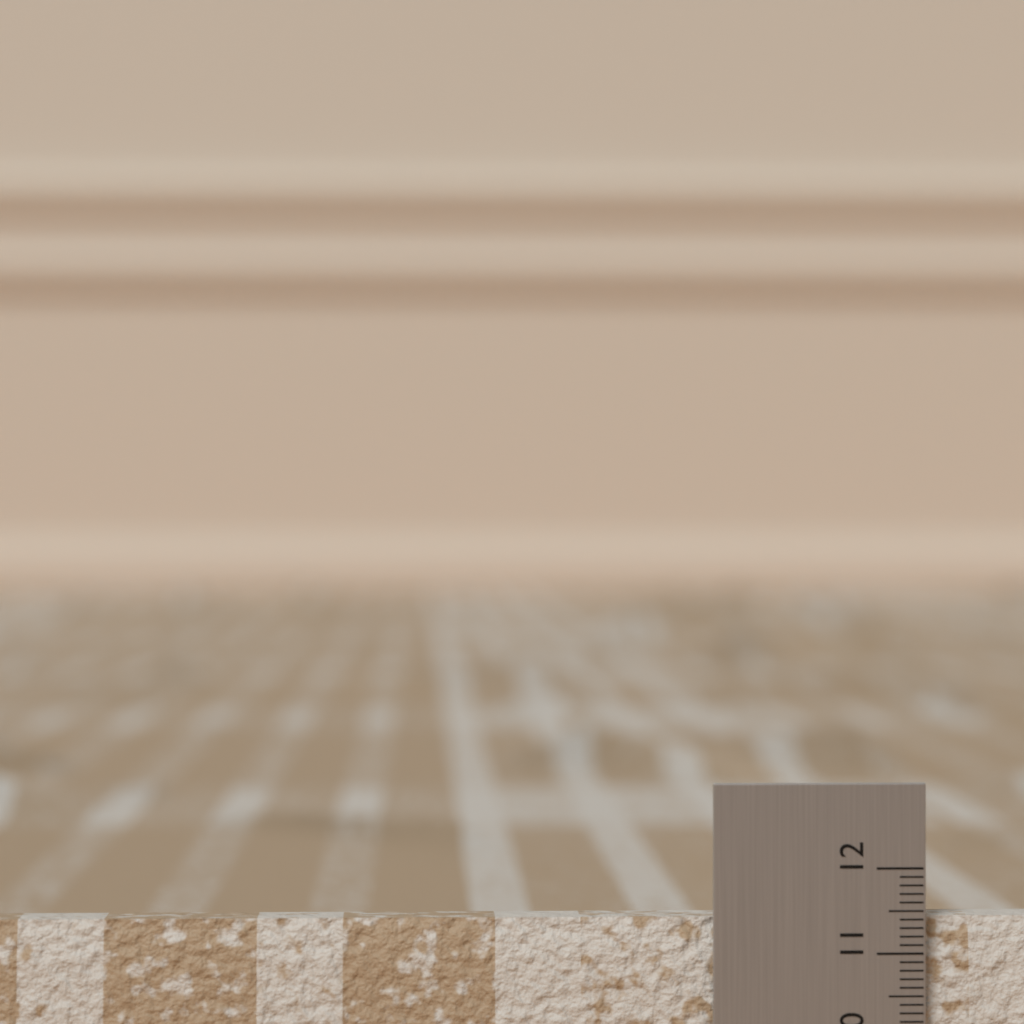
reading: 11.4 (no unit)
